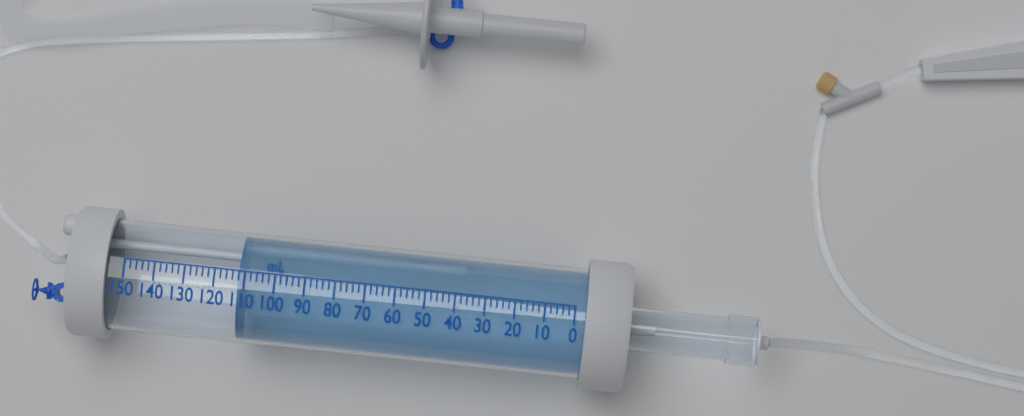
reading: 112 mL
